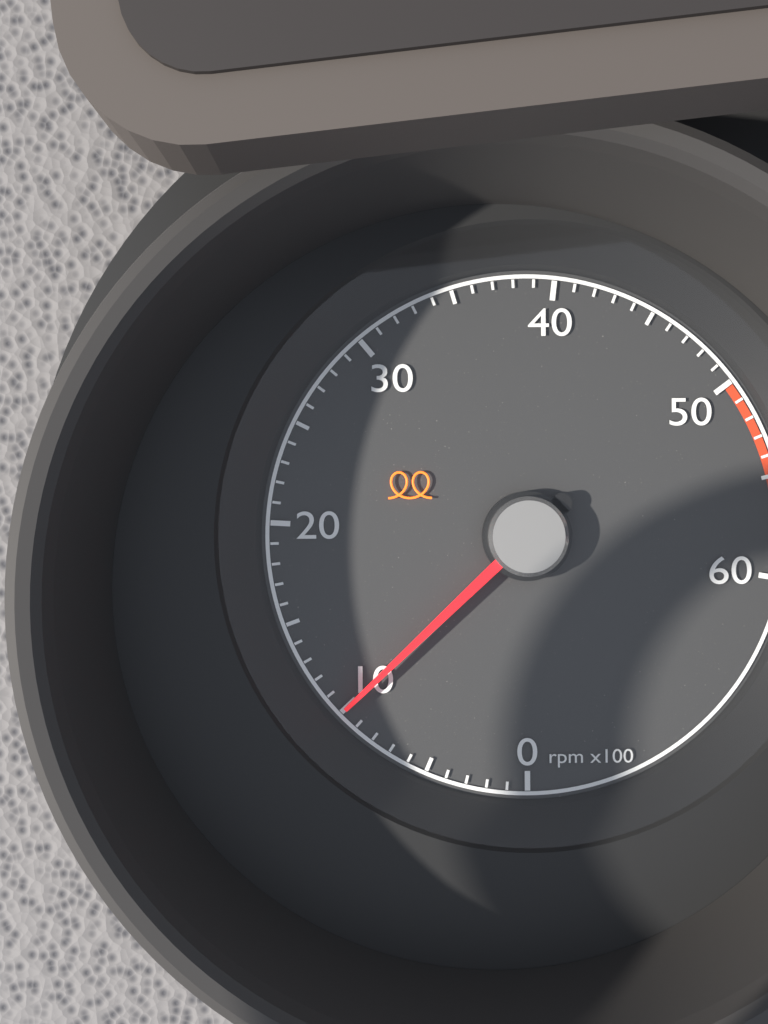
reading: 1000 rpm
